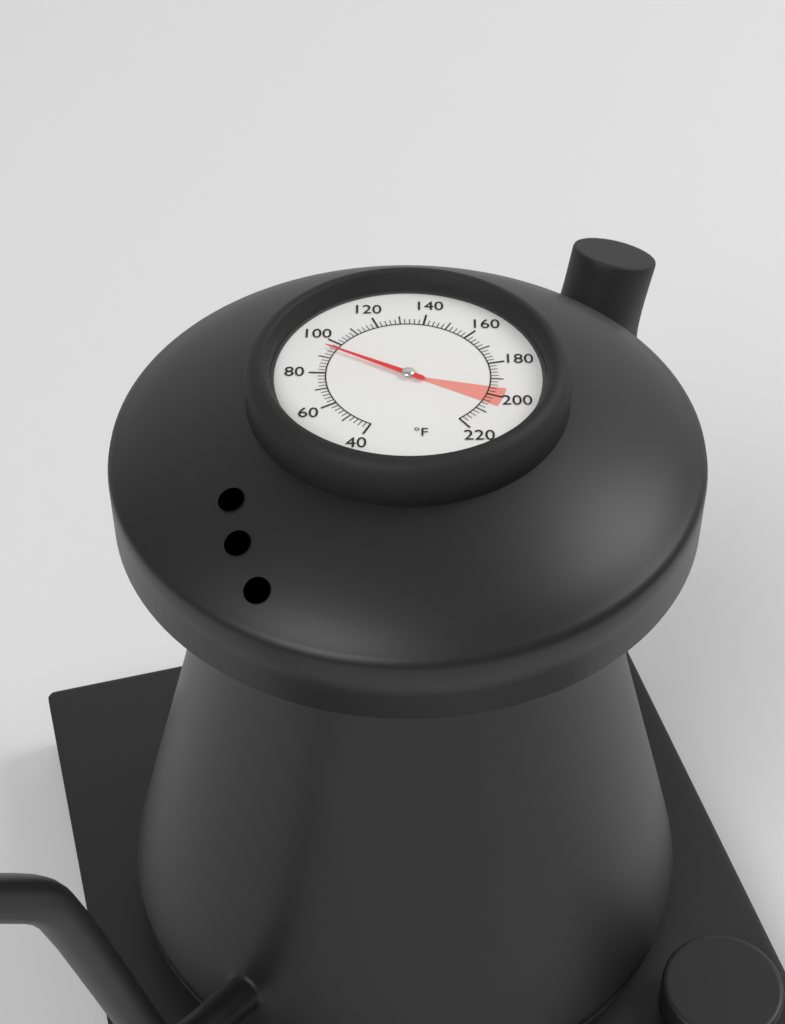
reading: 96 °F
